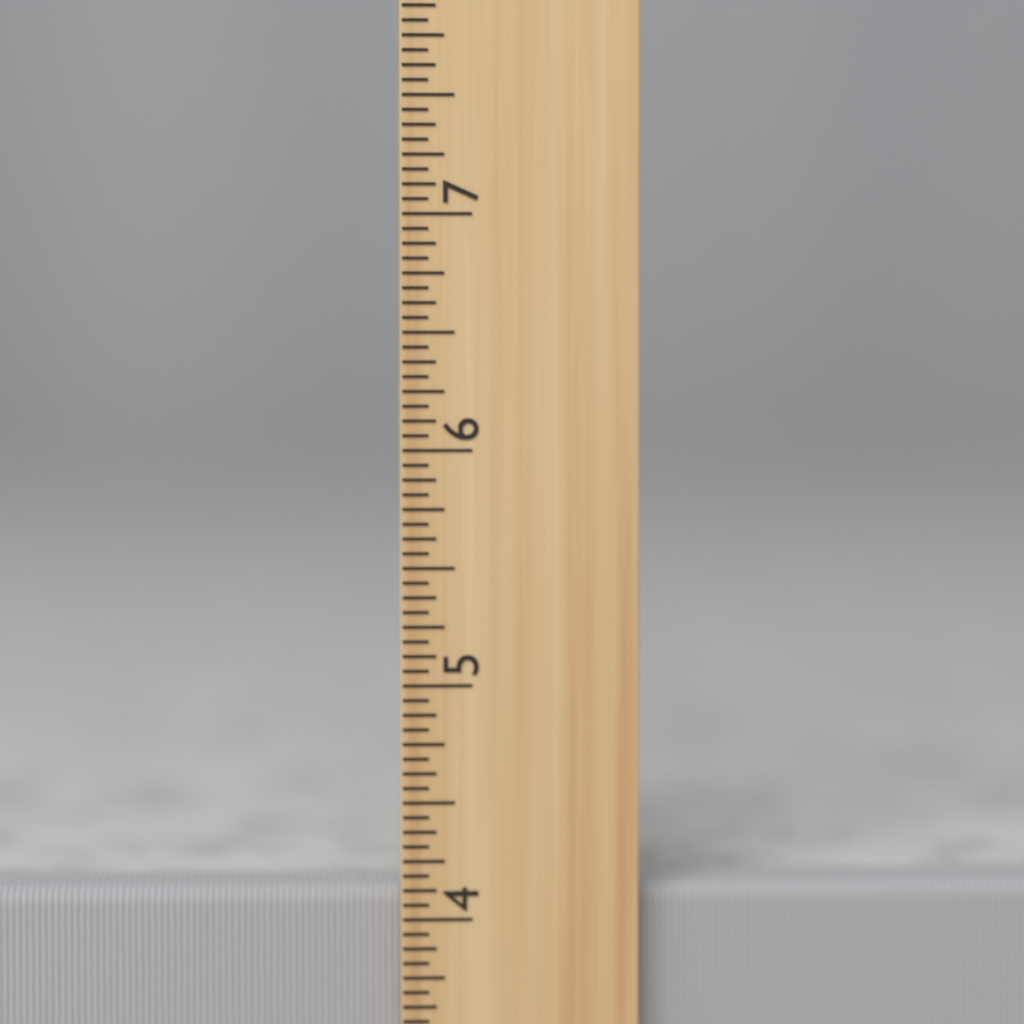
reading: 4.1250 inch
